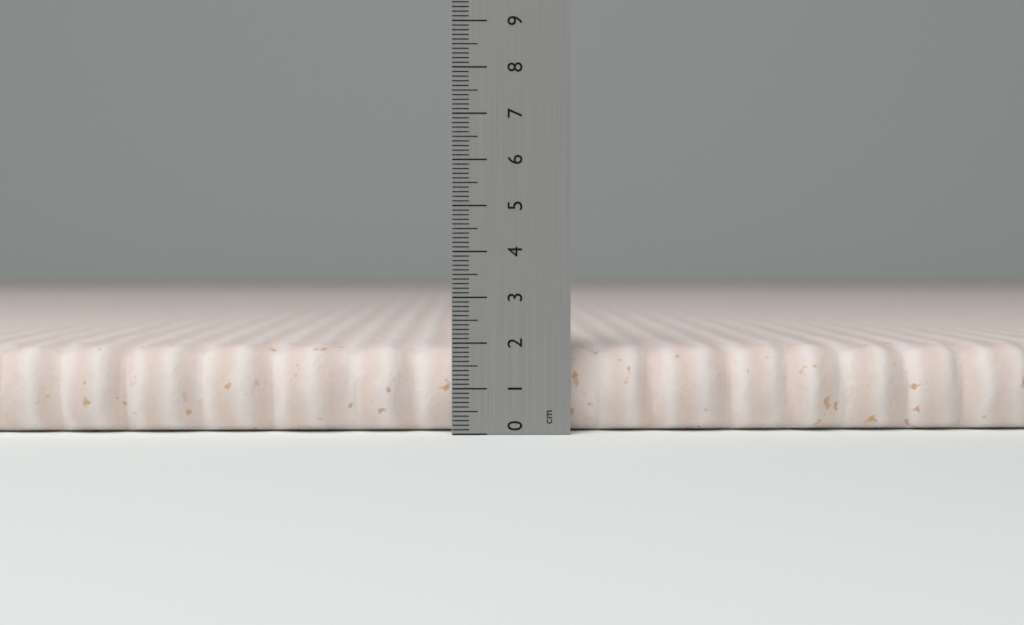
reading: 1.9 cm
